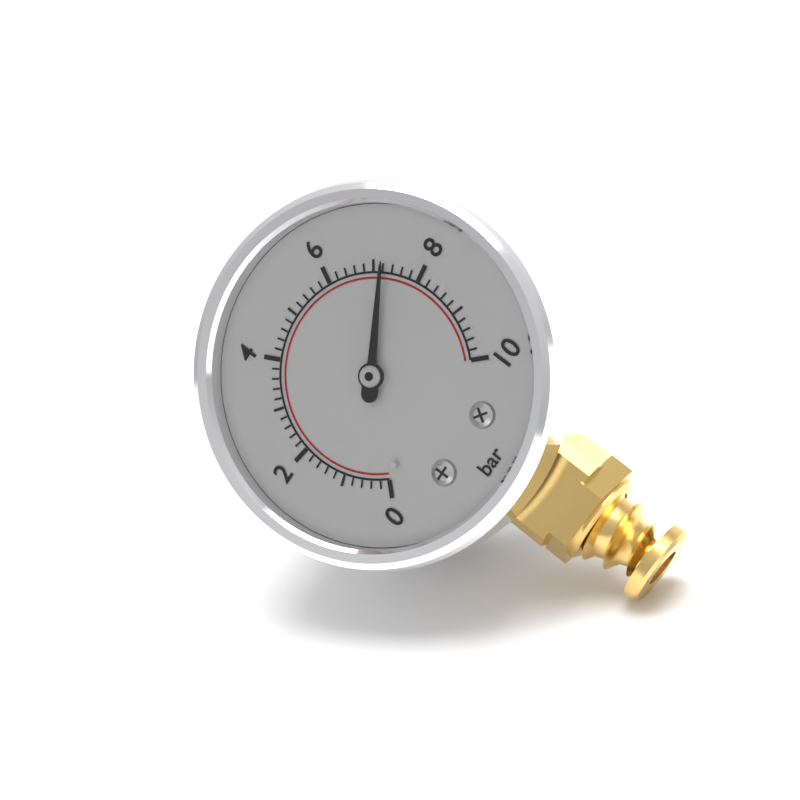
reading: 7.2 bar
